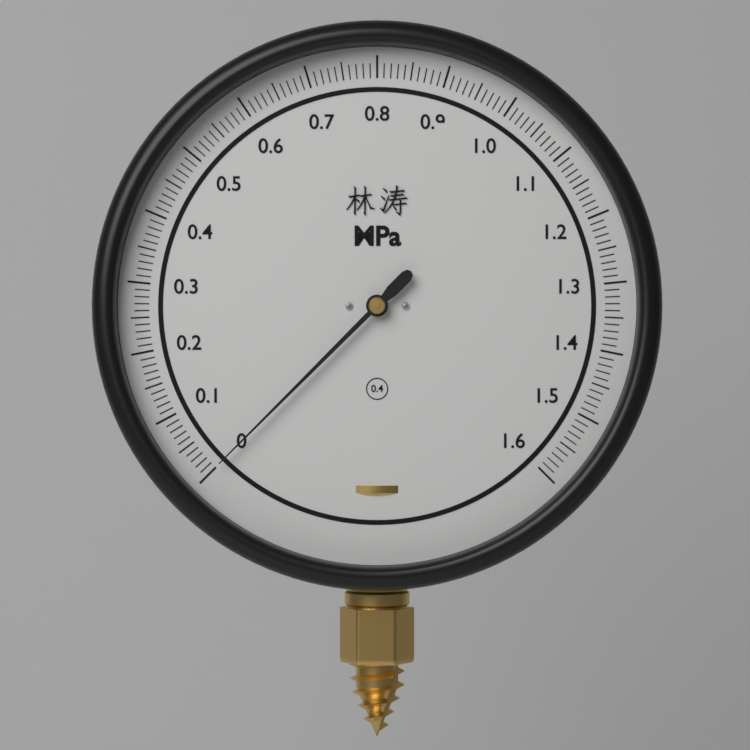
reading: 0.00 MPa
